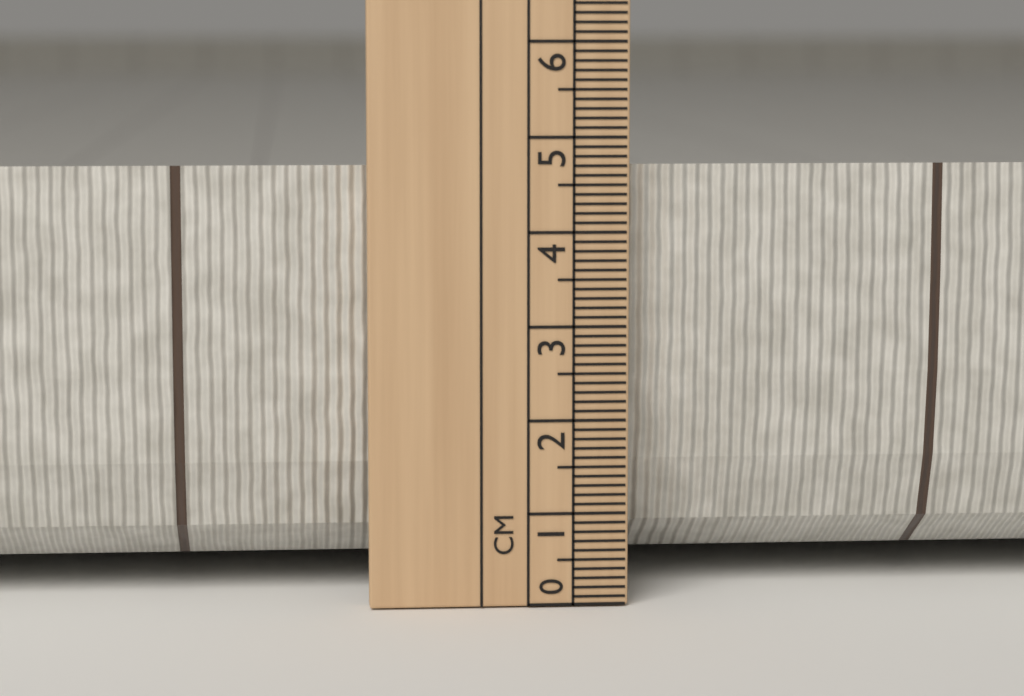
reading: 4.7 cm
